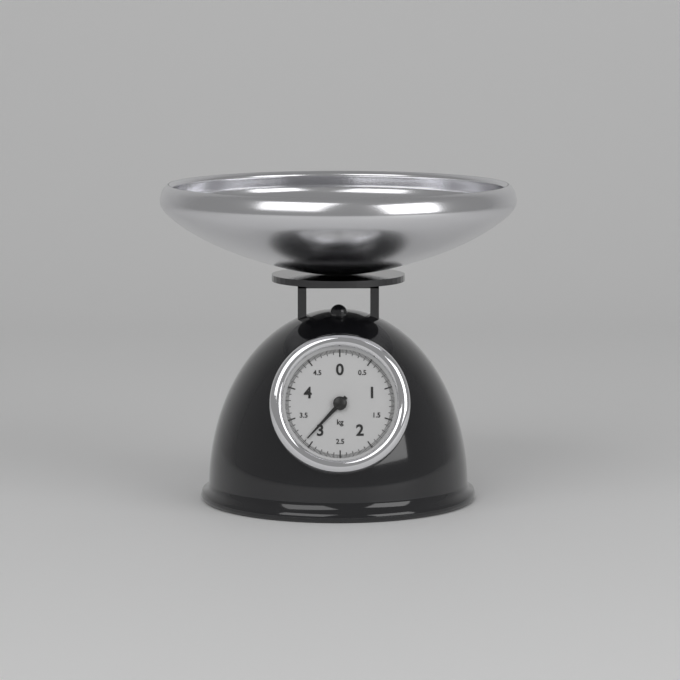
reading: 3.10 kg
